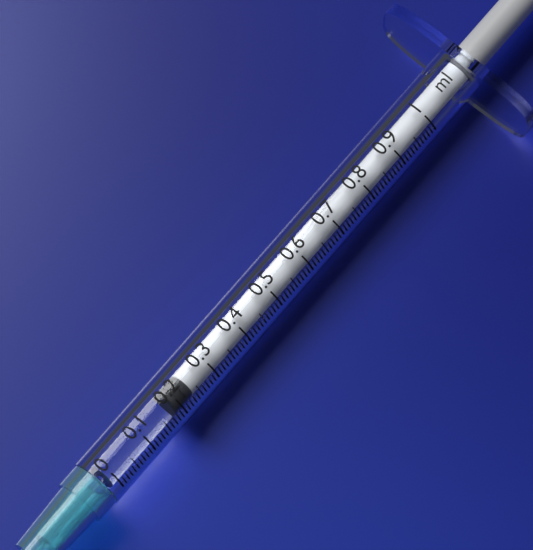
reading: 0.19 ml
